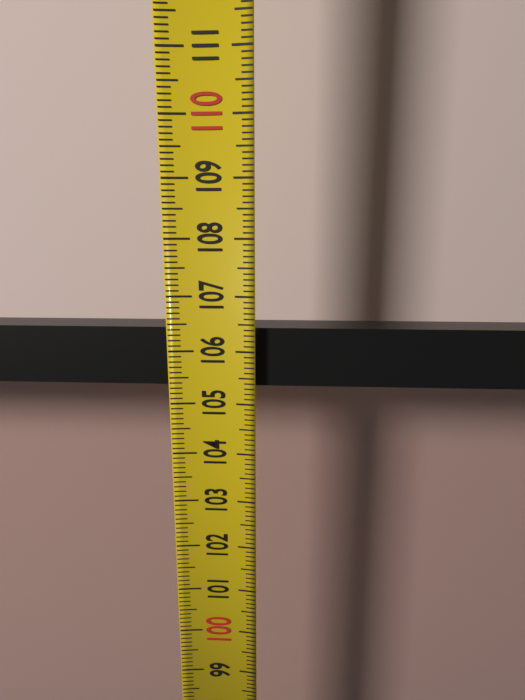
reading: 106.4 (no unit)
